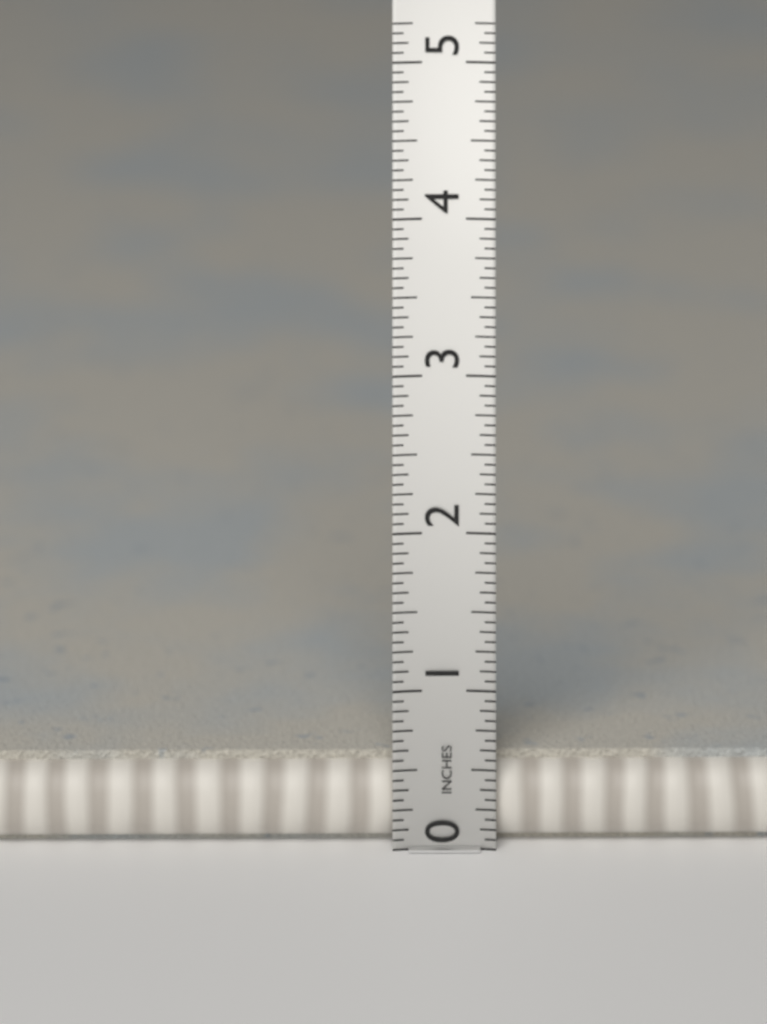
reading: 0.5625 in
